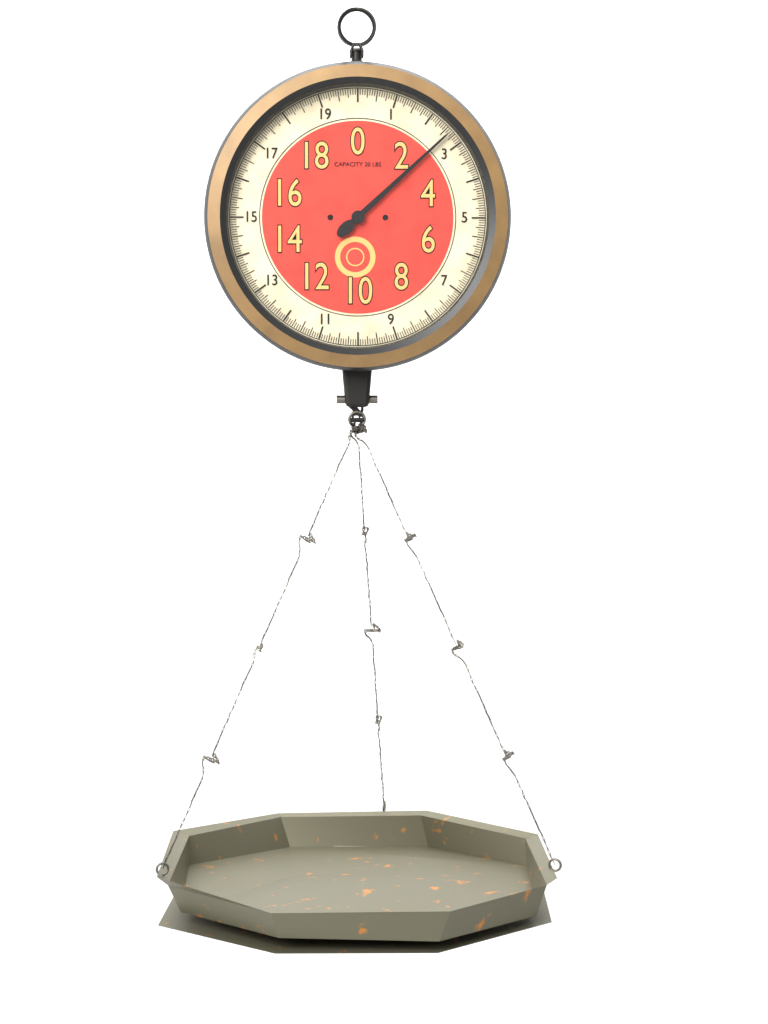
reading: 2.6250 lbs
